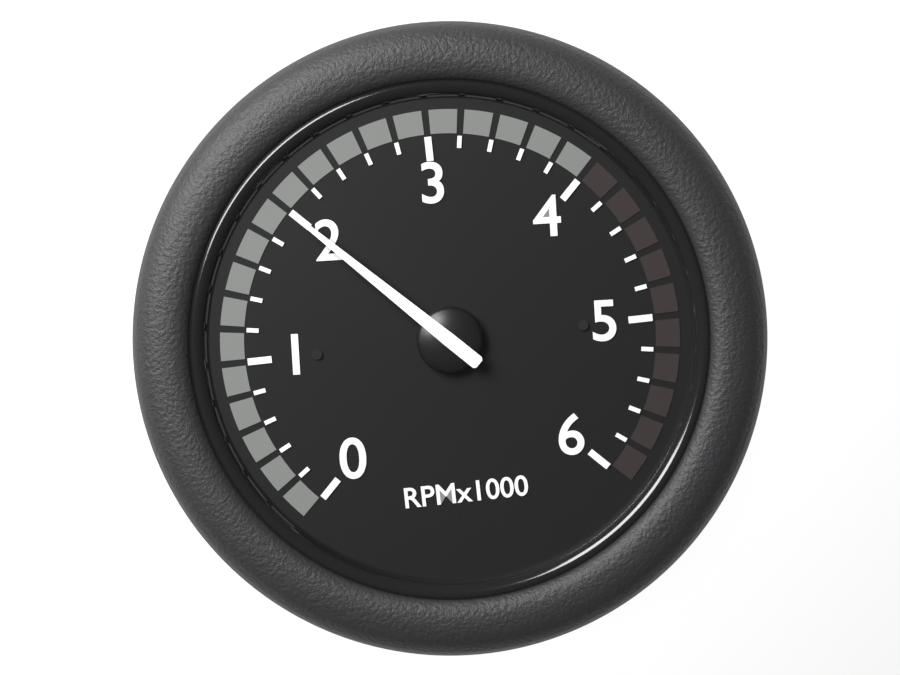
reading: 2000 RPM
